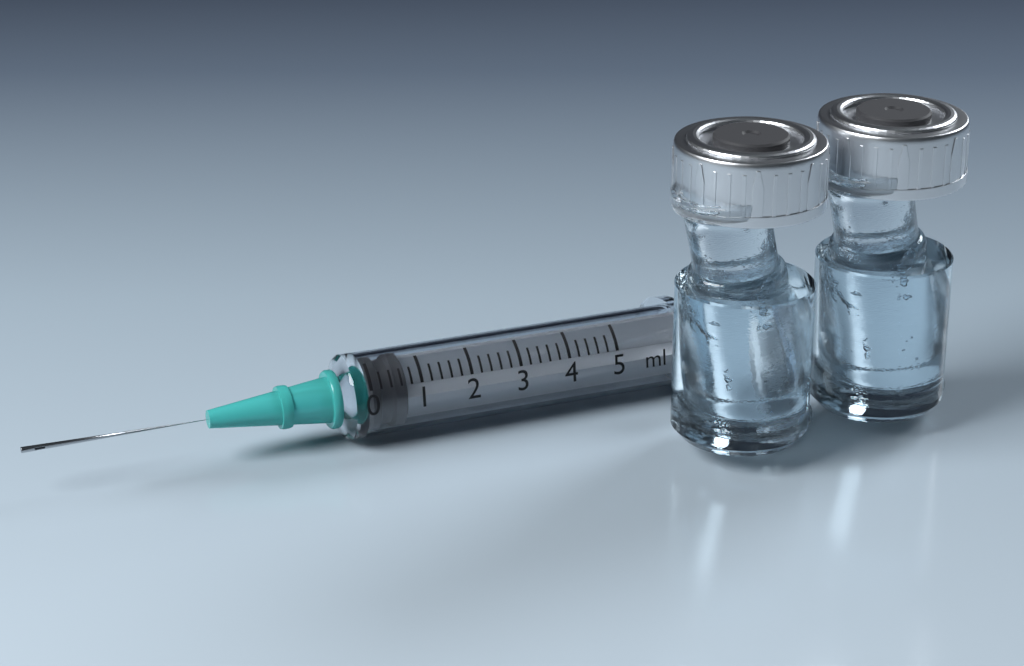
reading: 0.0 ml
